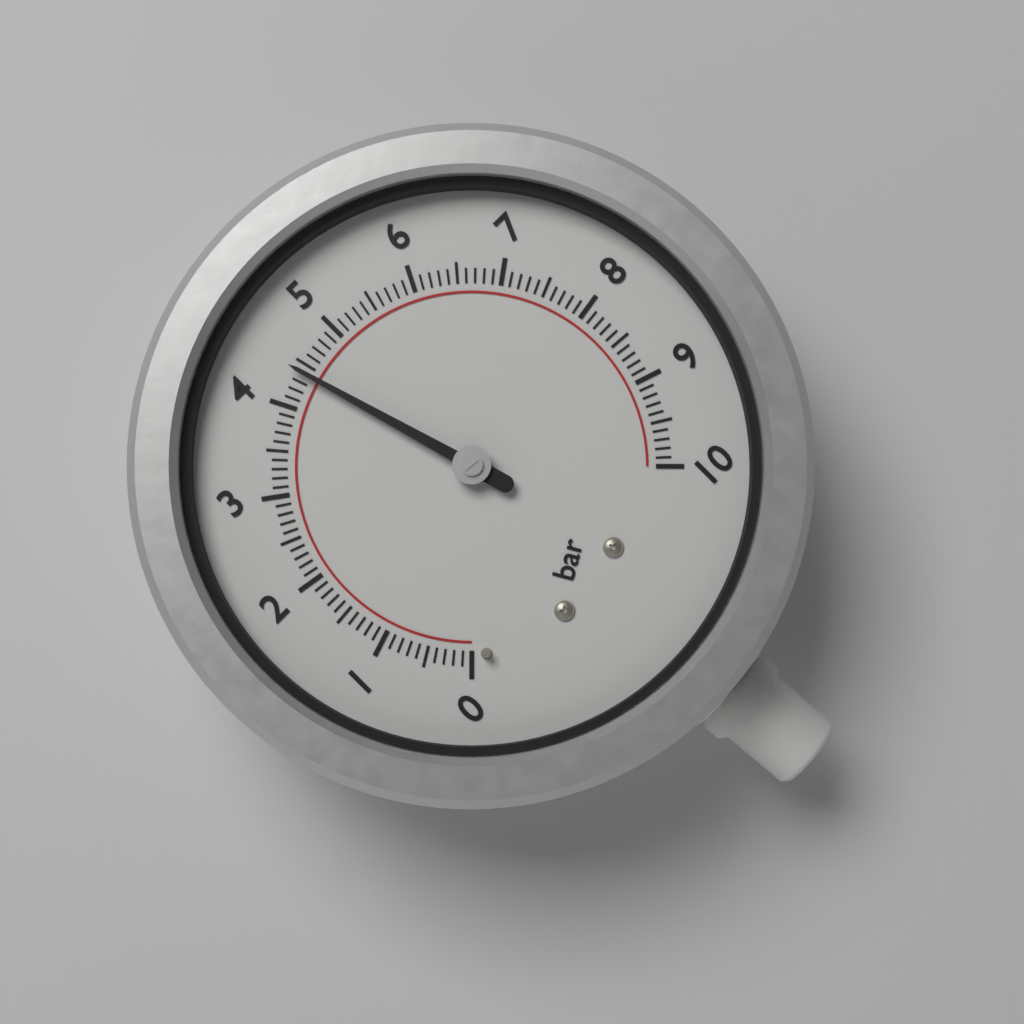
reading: 4.4 bar
